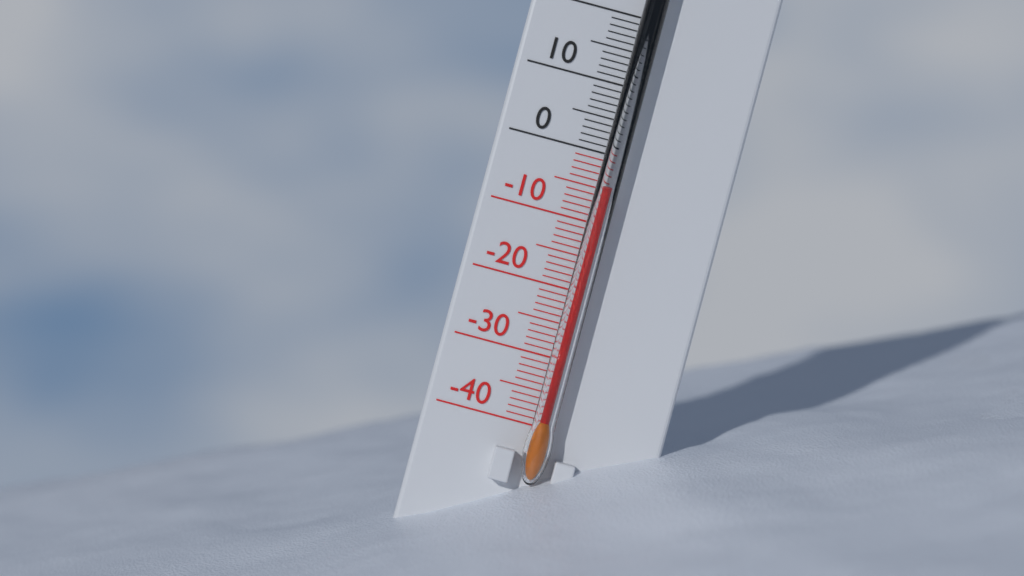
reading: -5 °C
